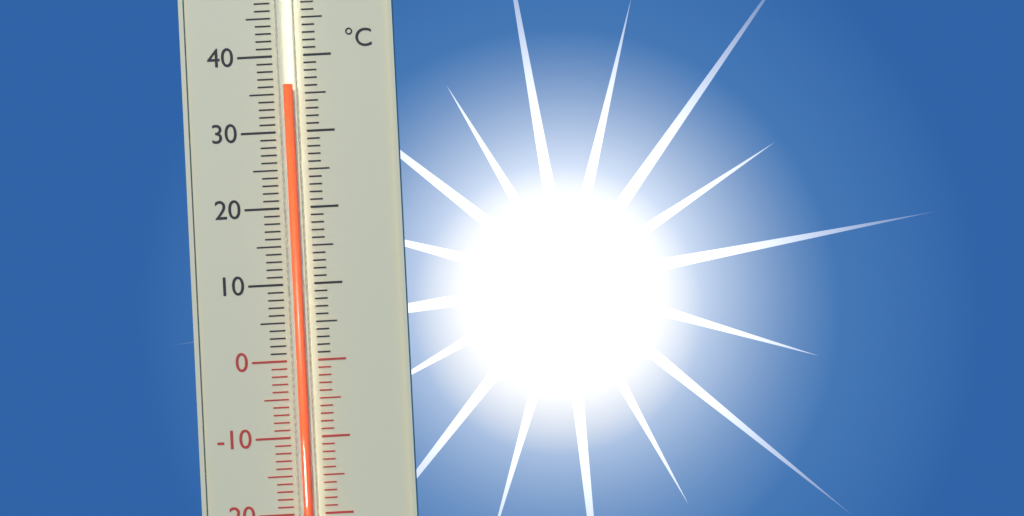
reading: 36 °C
